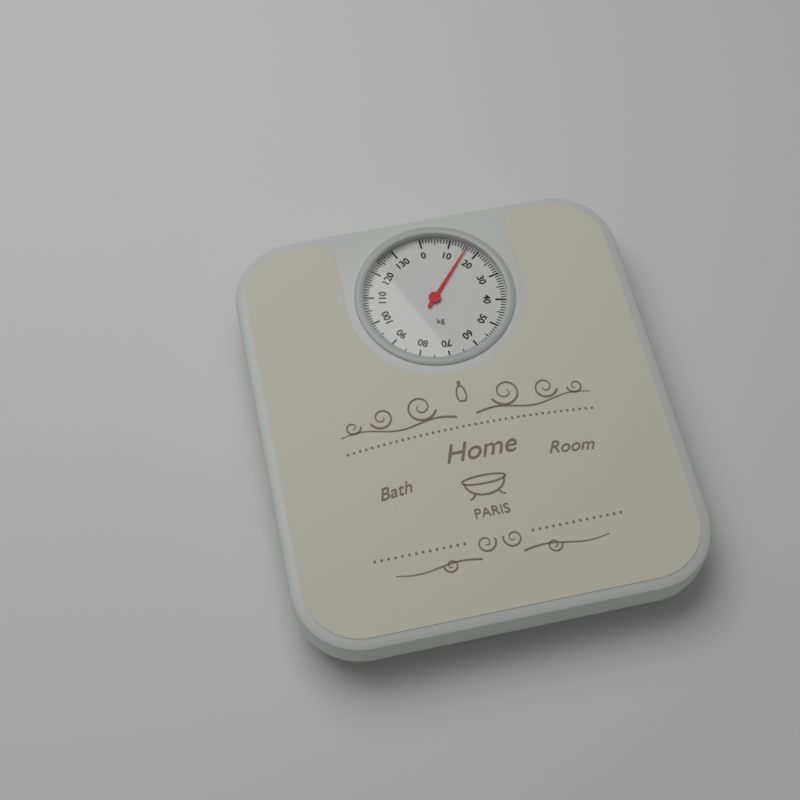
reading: 16 kg
